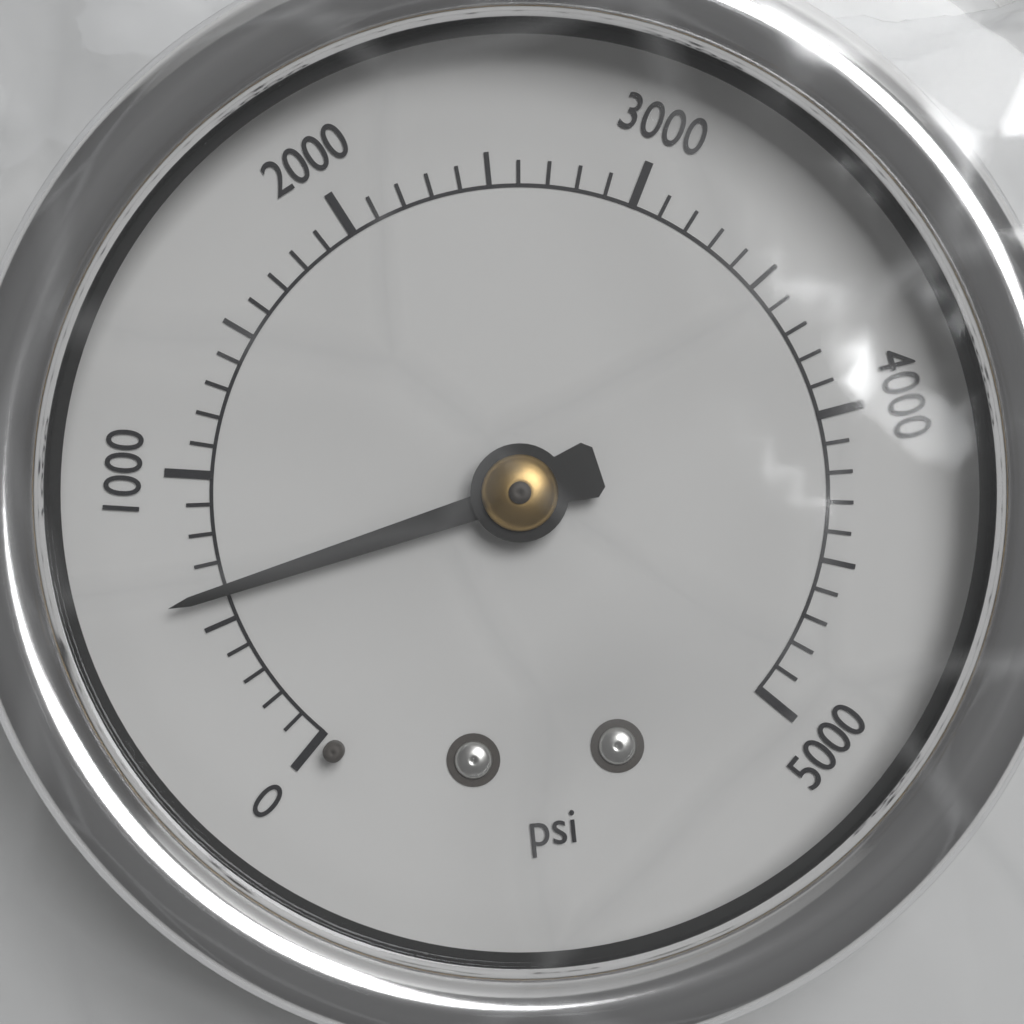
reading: 600 psi
